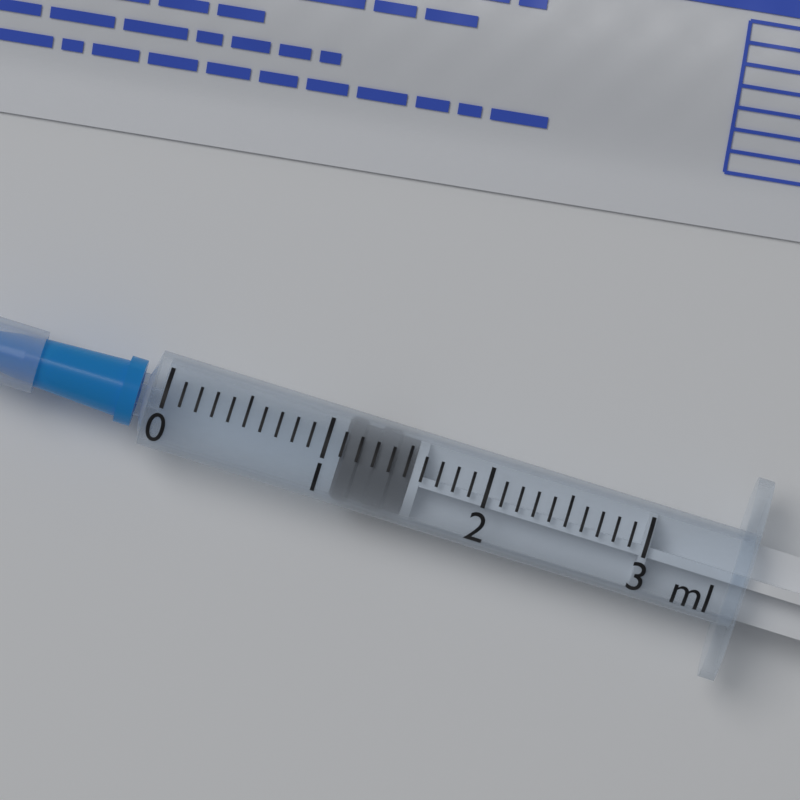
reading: 1.1 ml
